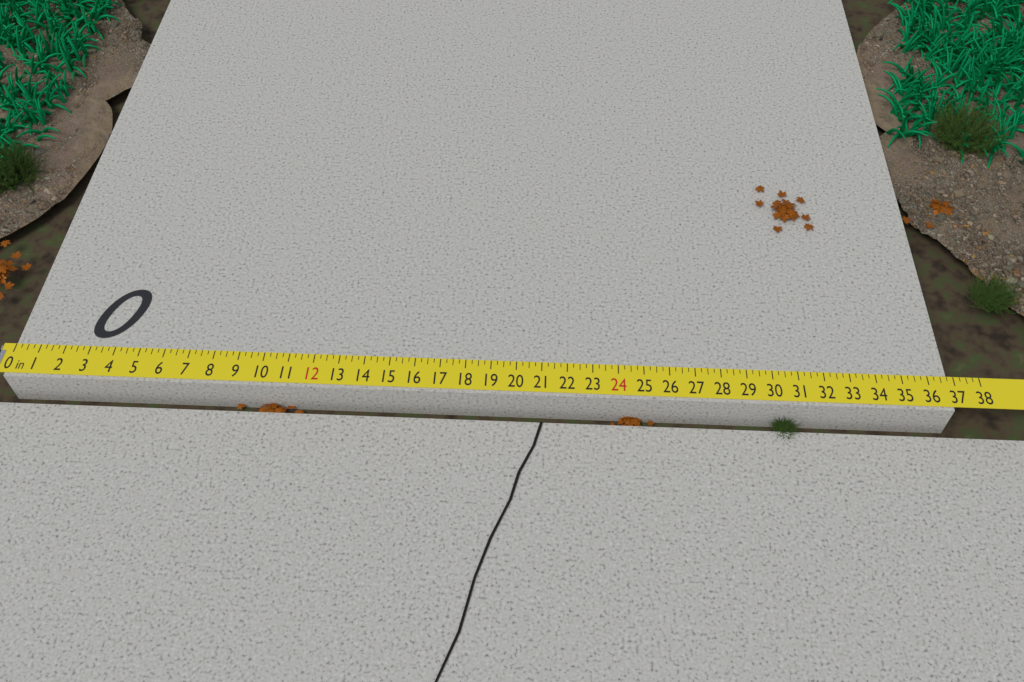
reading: 36.75 in
